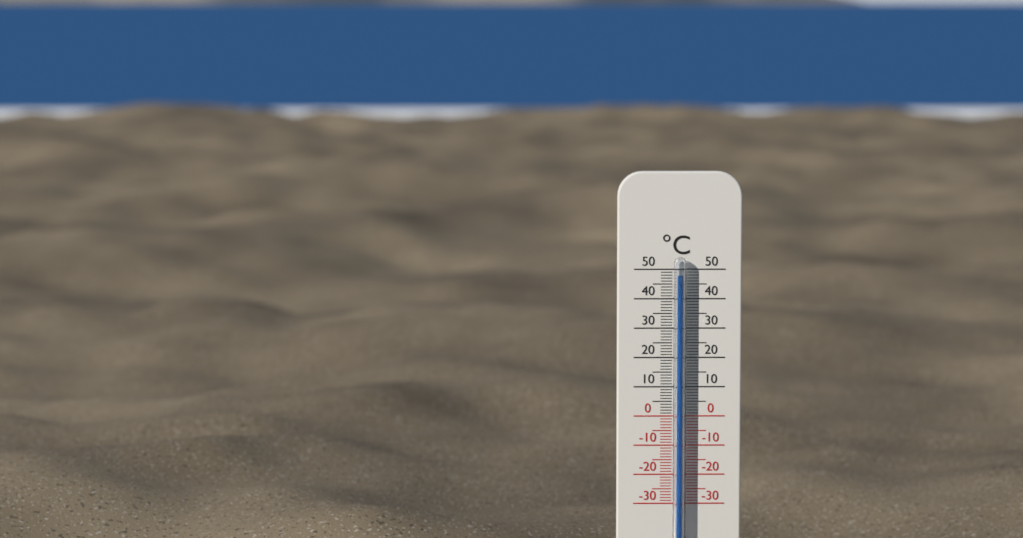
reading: 48 °C
